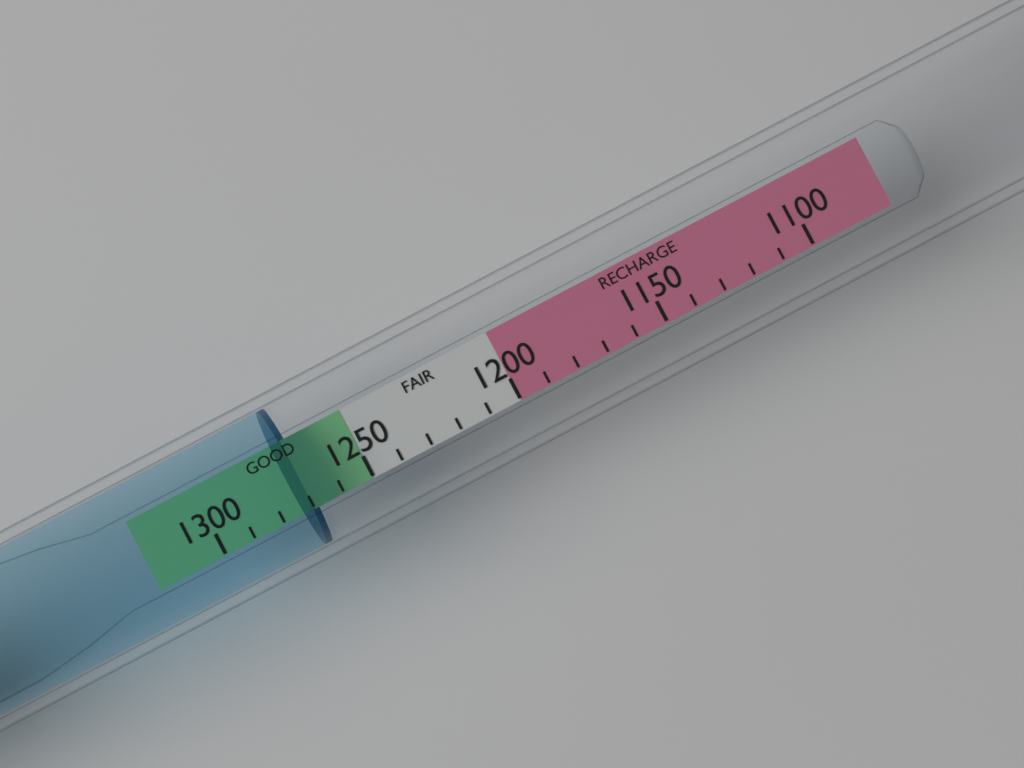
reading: 1270 (no unit)
